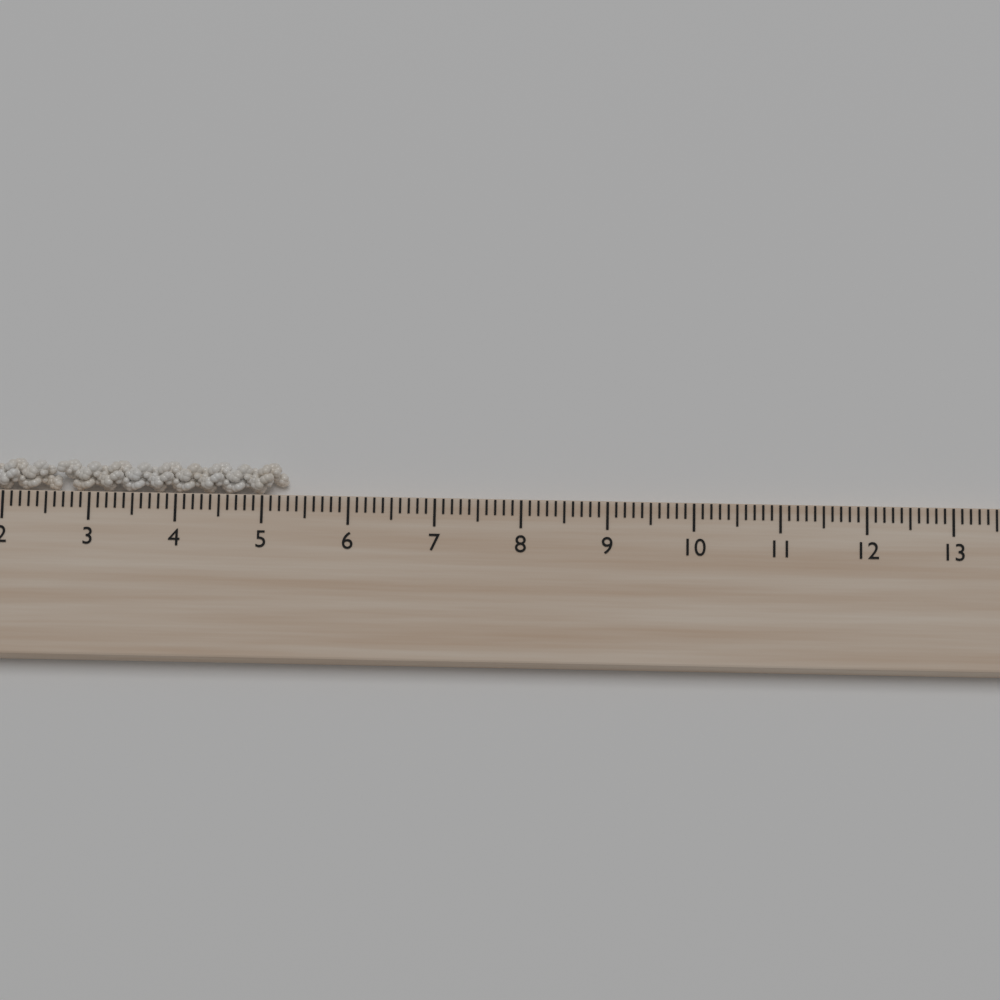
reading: 5.3 cm
